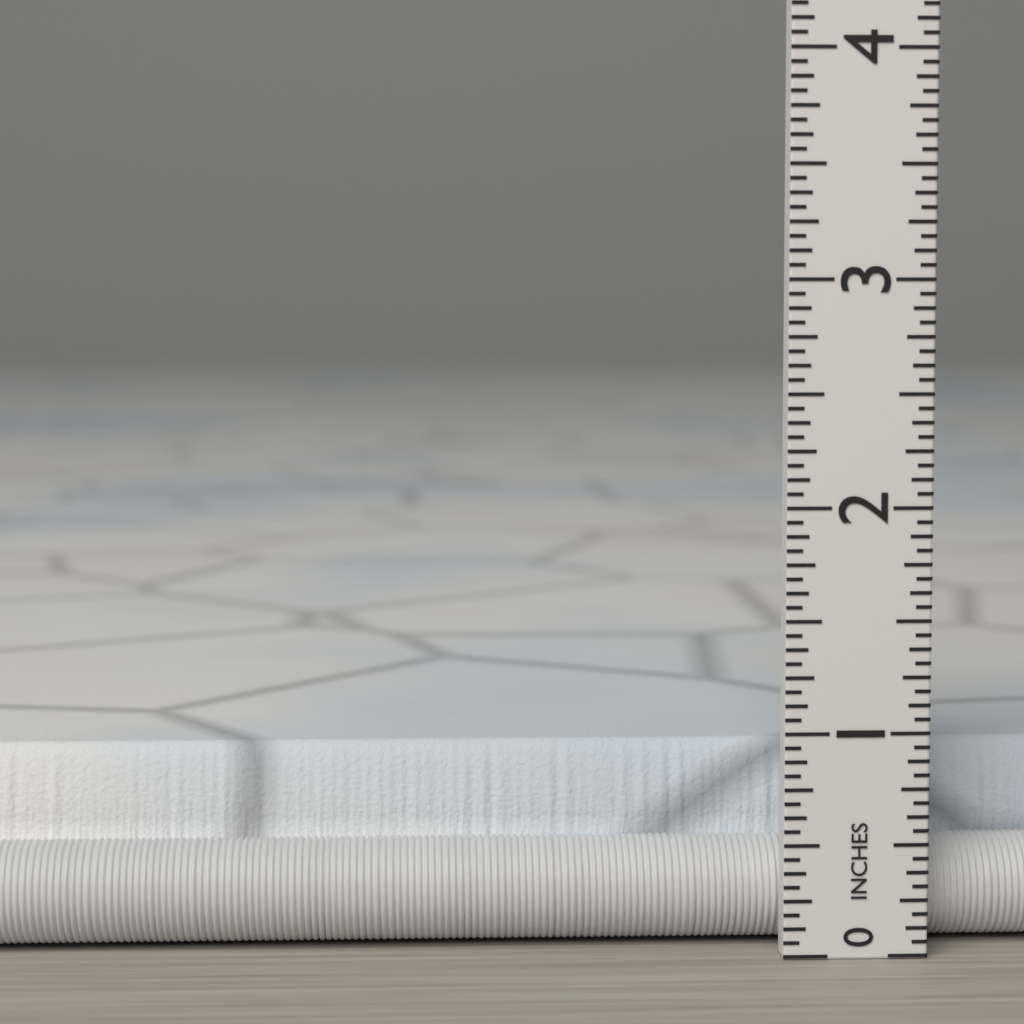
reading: 0.8750 in
